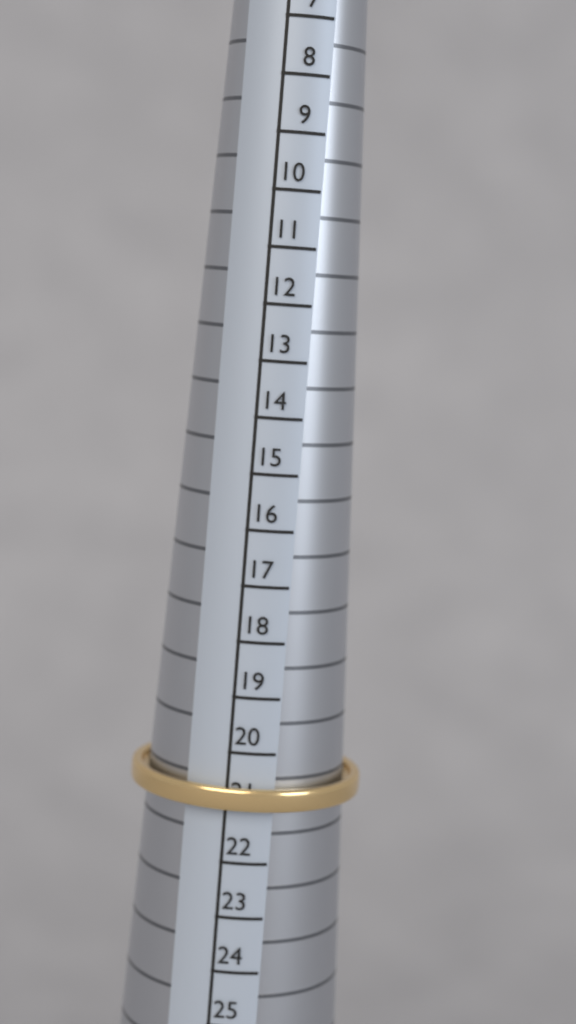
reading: 21 (no unit)
